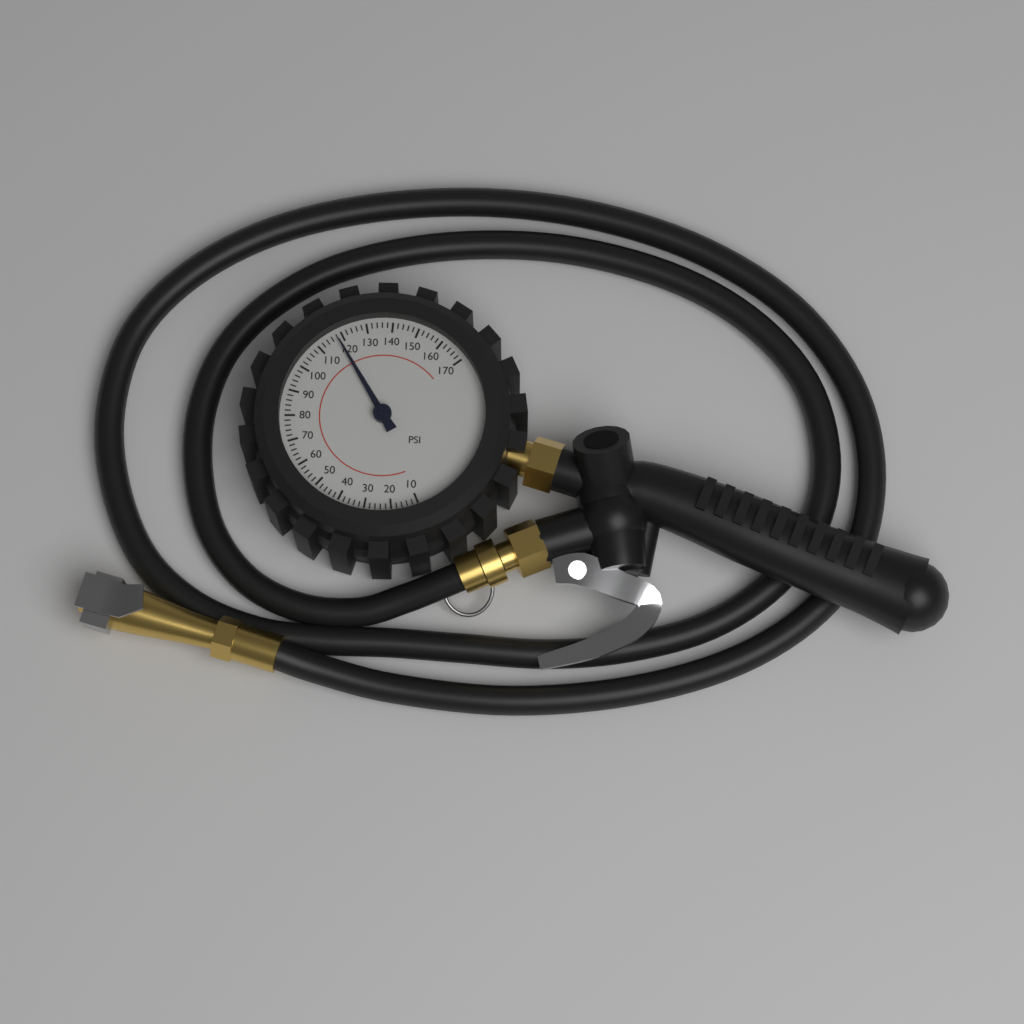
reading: 118 psi
